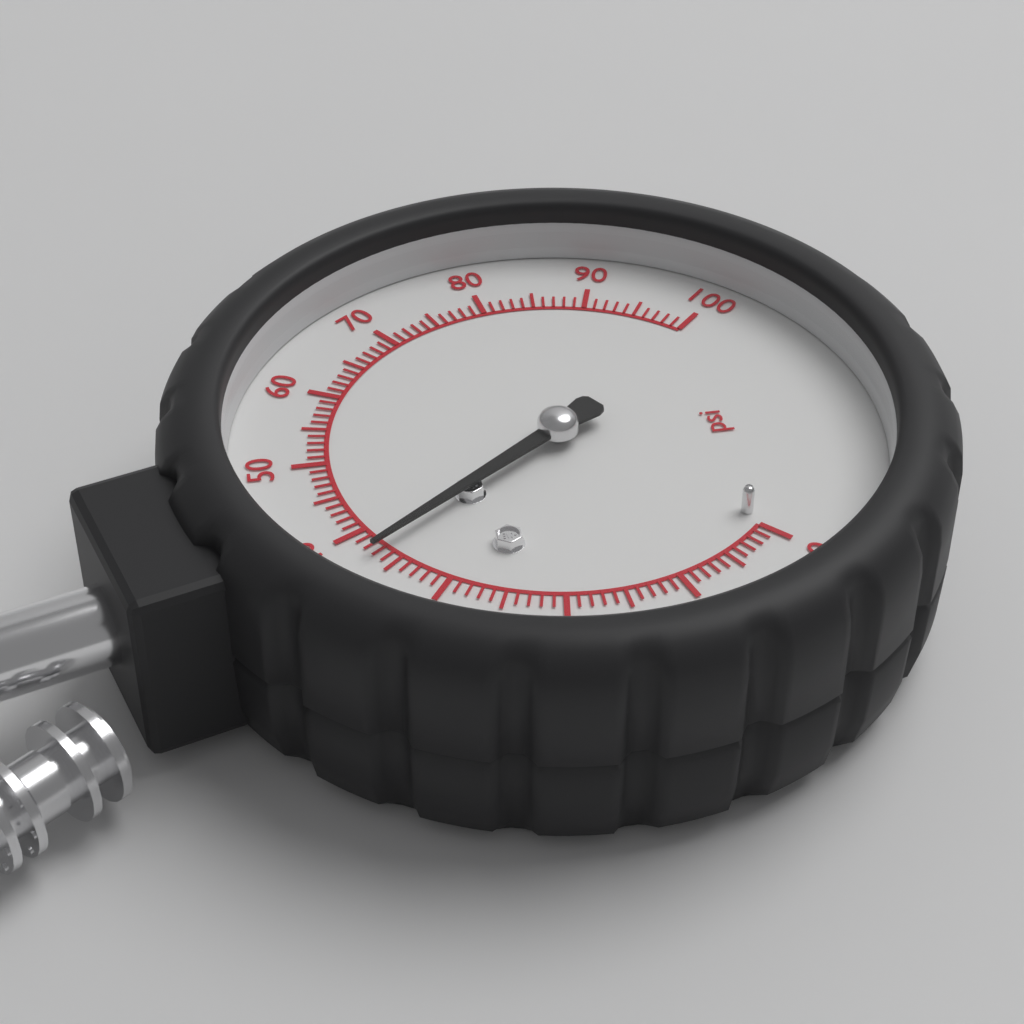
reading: 37 psi
